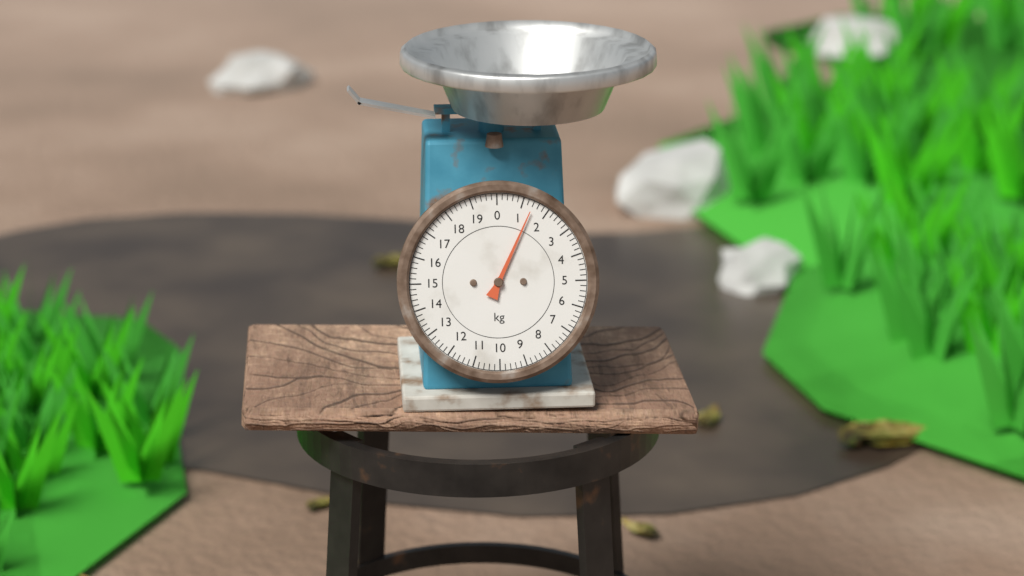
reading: 1.4 kg
